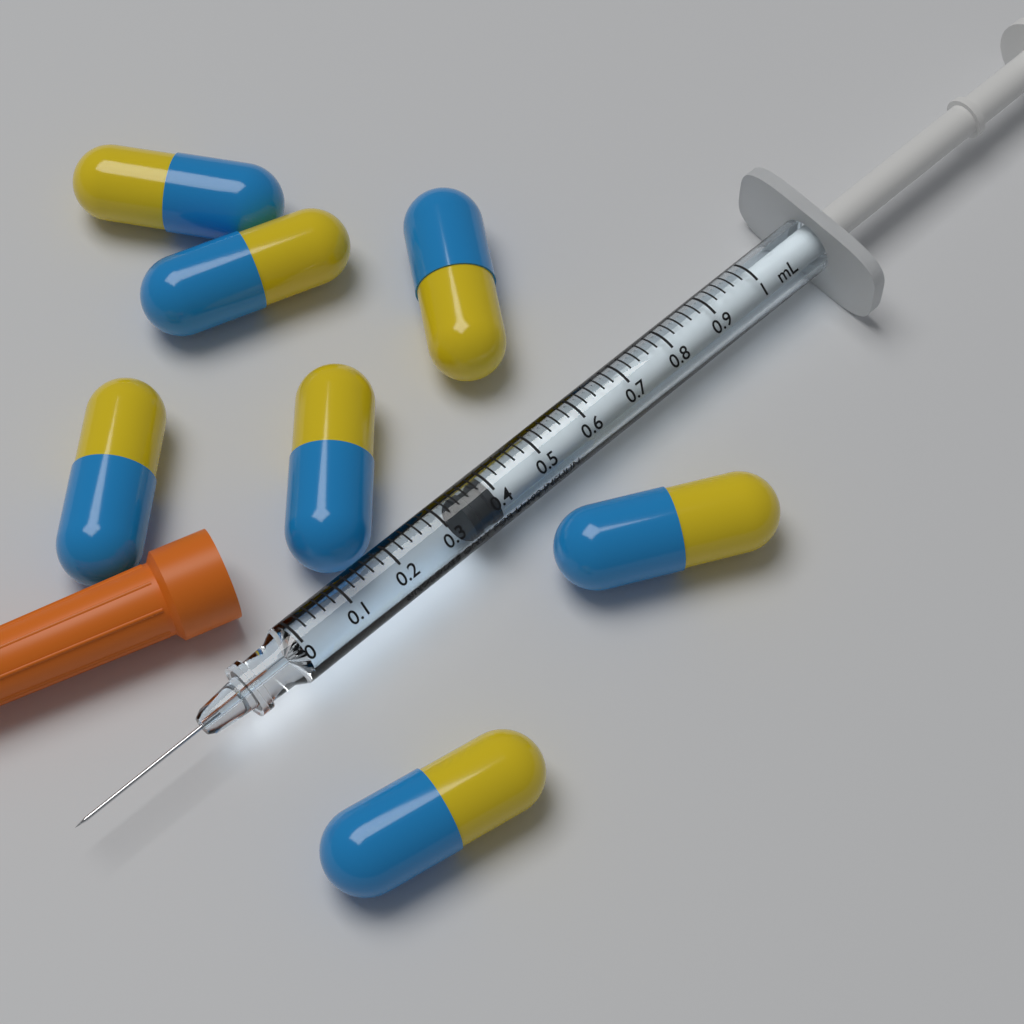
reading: 0.34 mL
